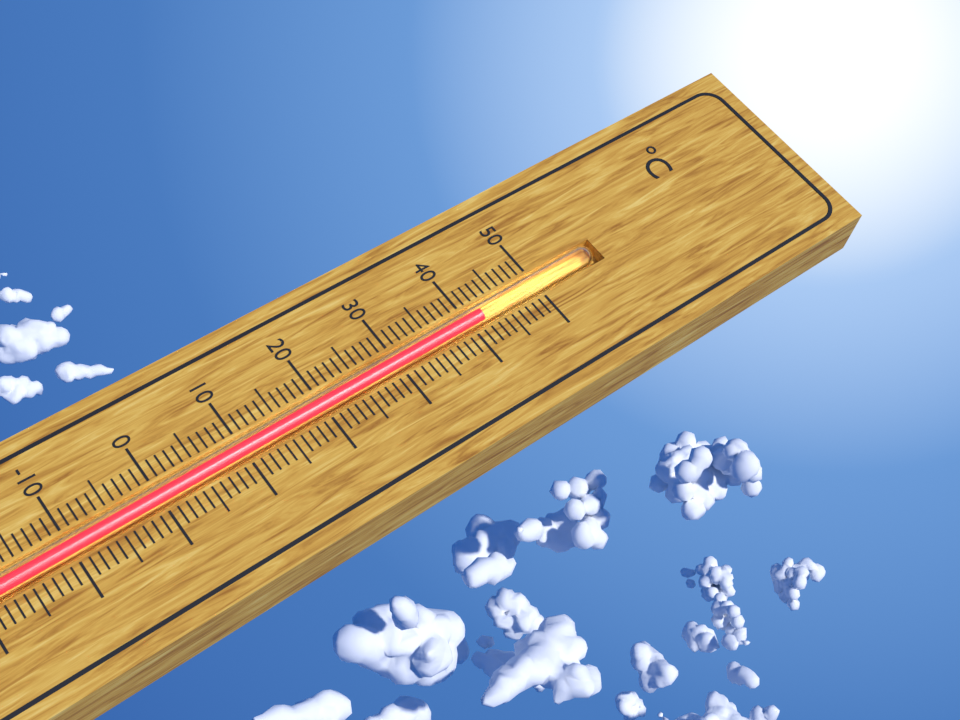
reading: 42 °C
